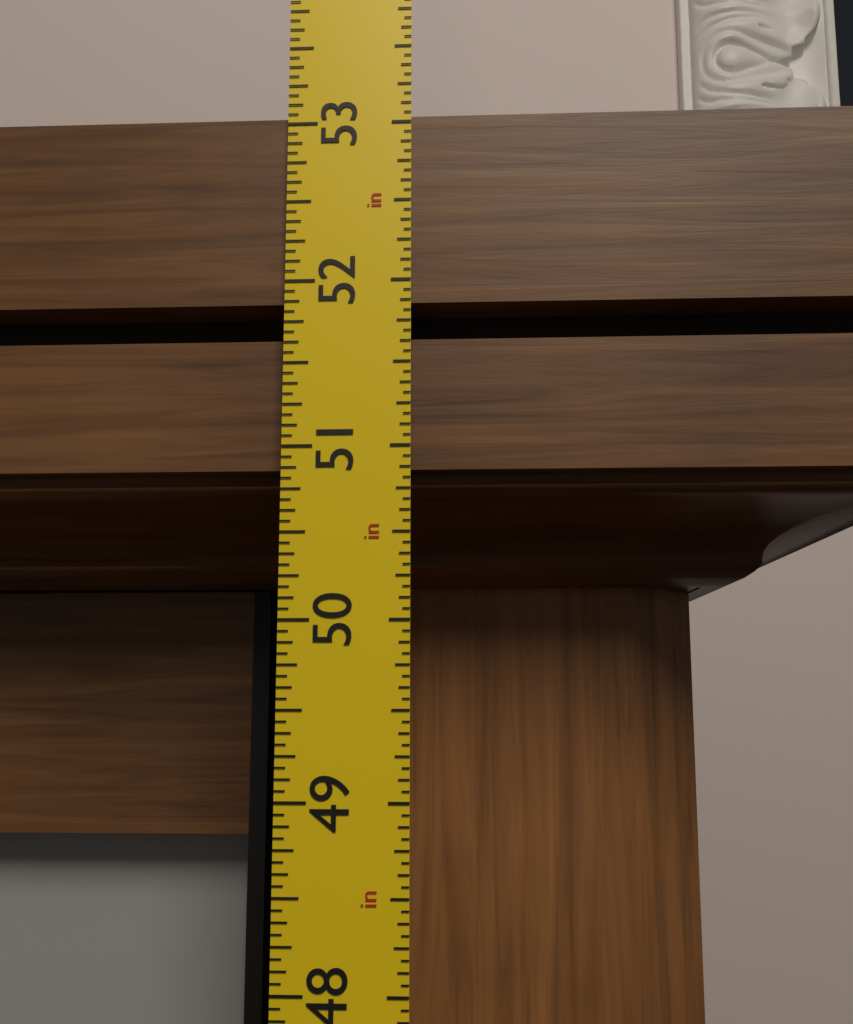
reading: 53.0625 in
